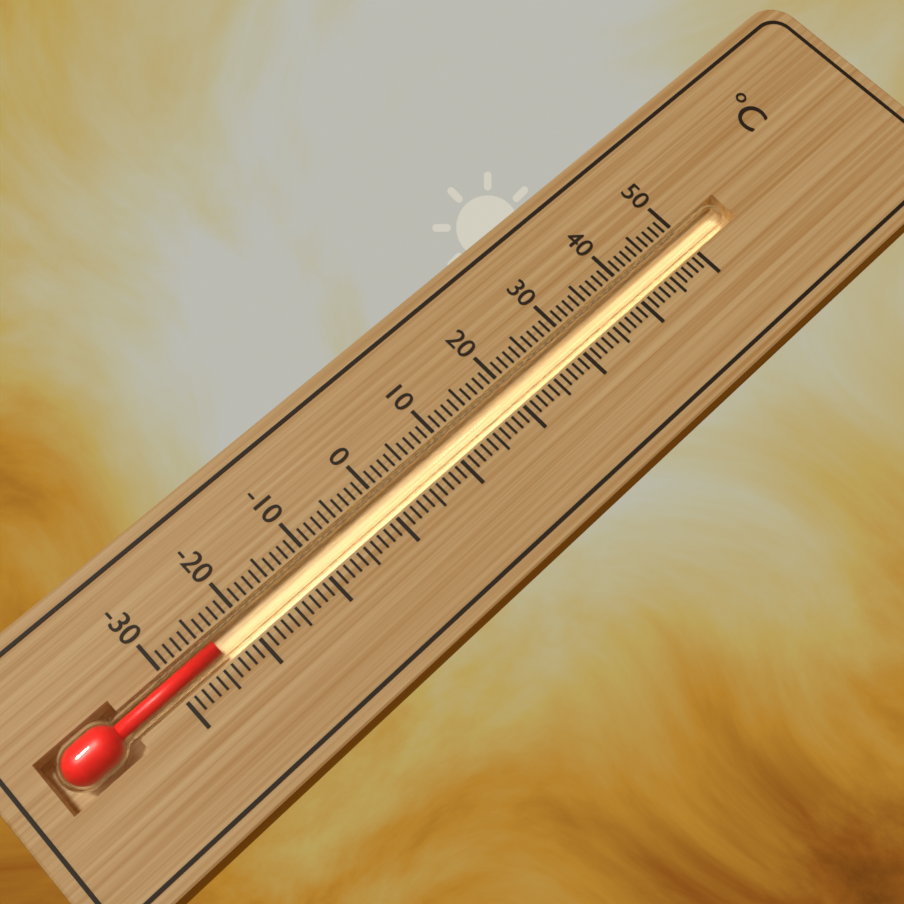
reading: -24 °C
